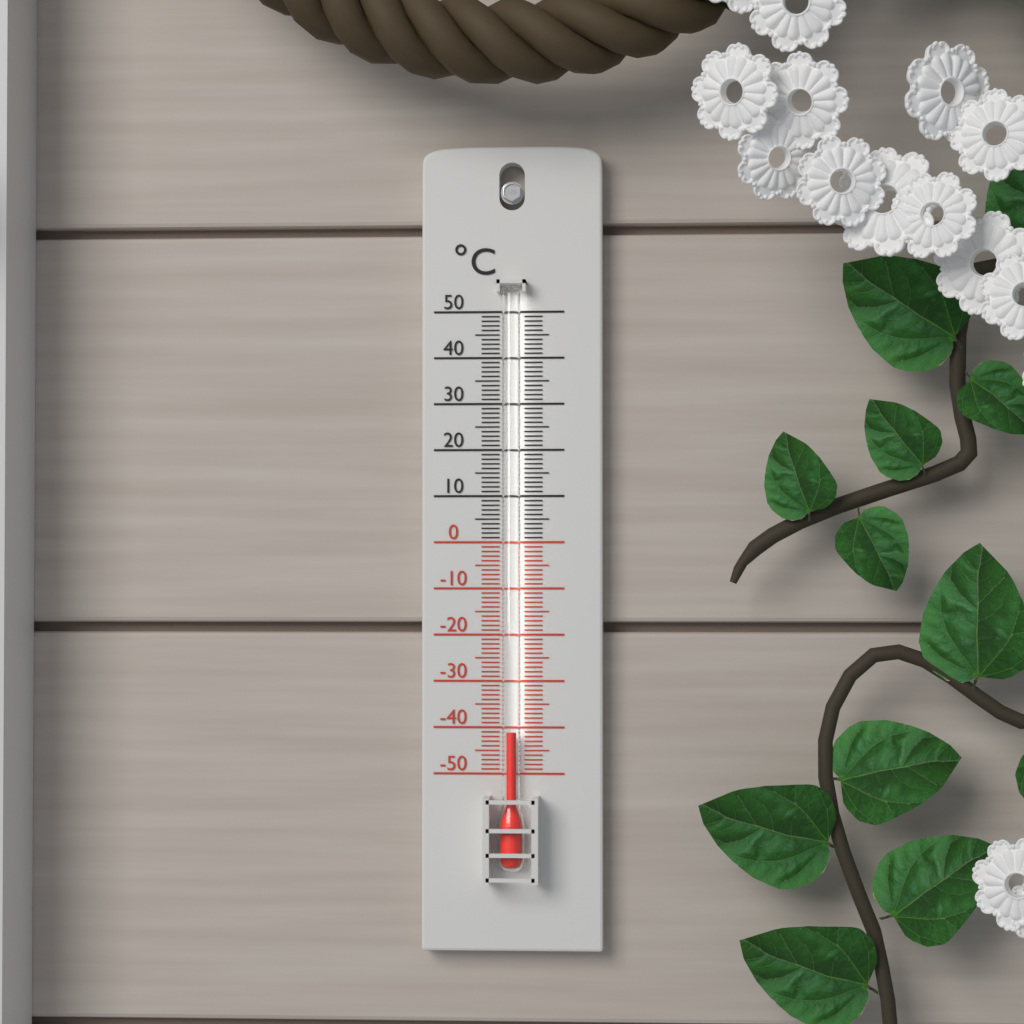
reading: -41 °C
